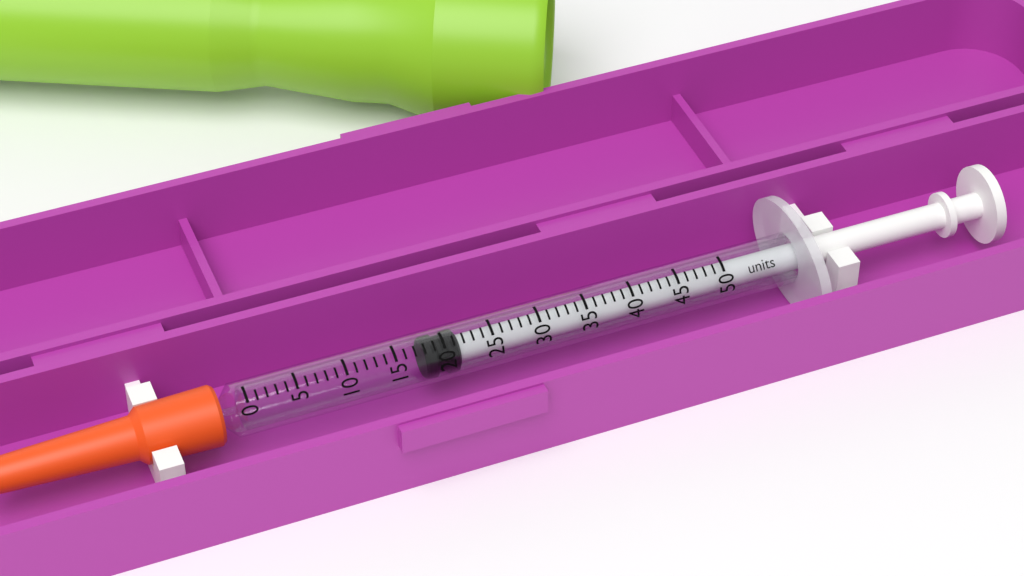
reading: 18 units
